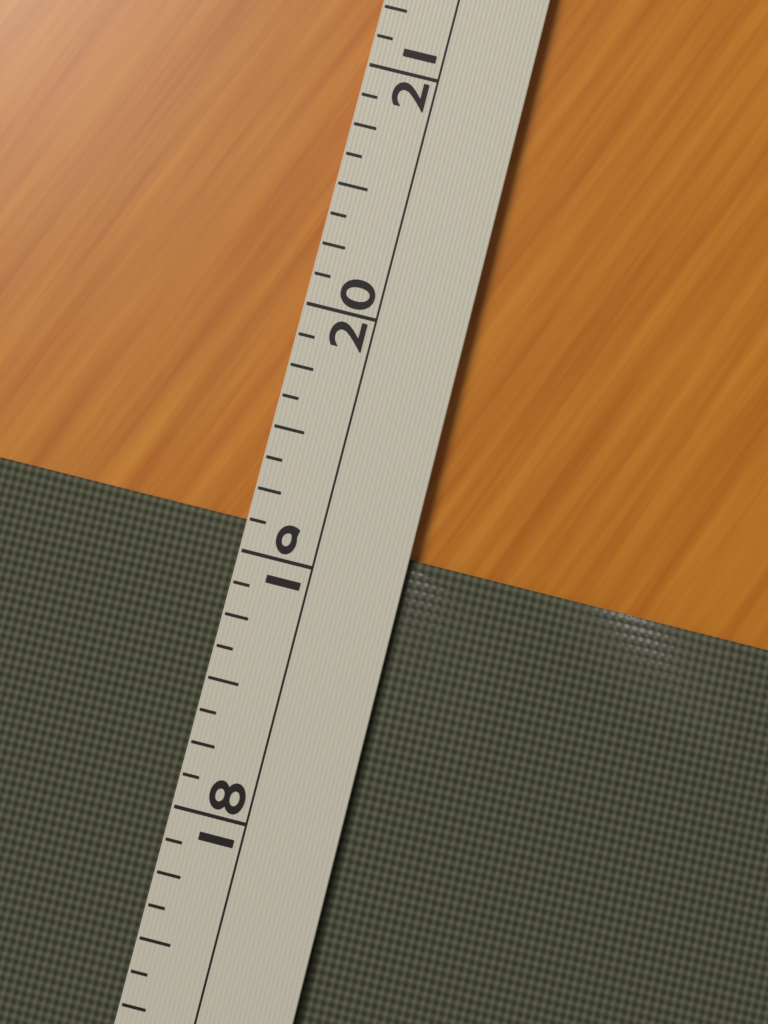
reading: 19.125 (no unit)
